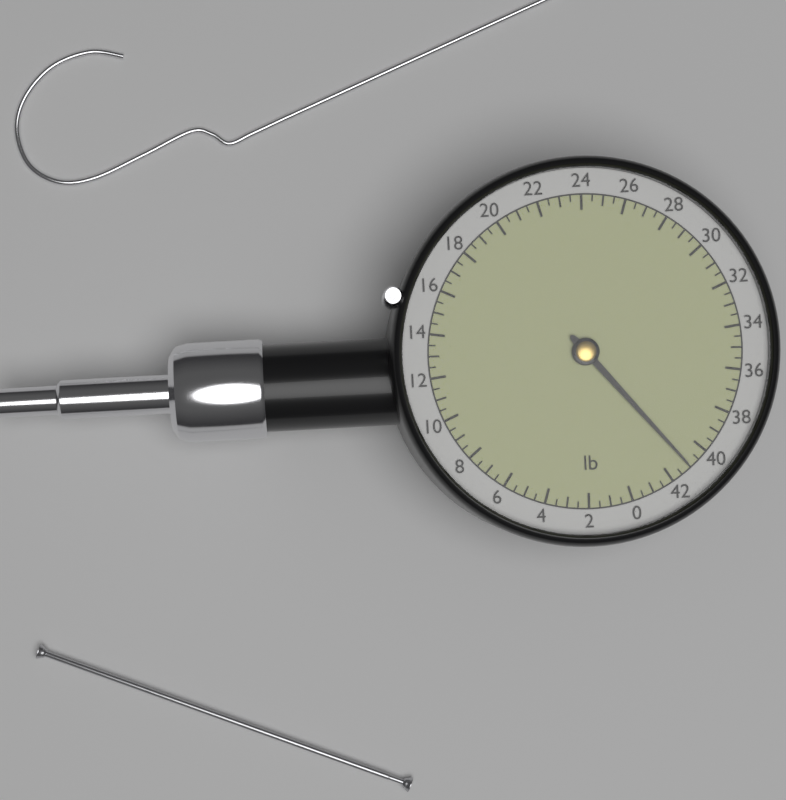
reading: 41.0 lb
